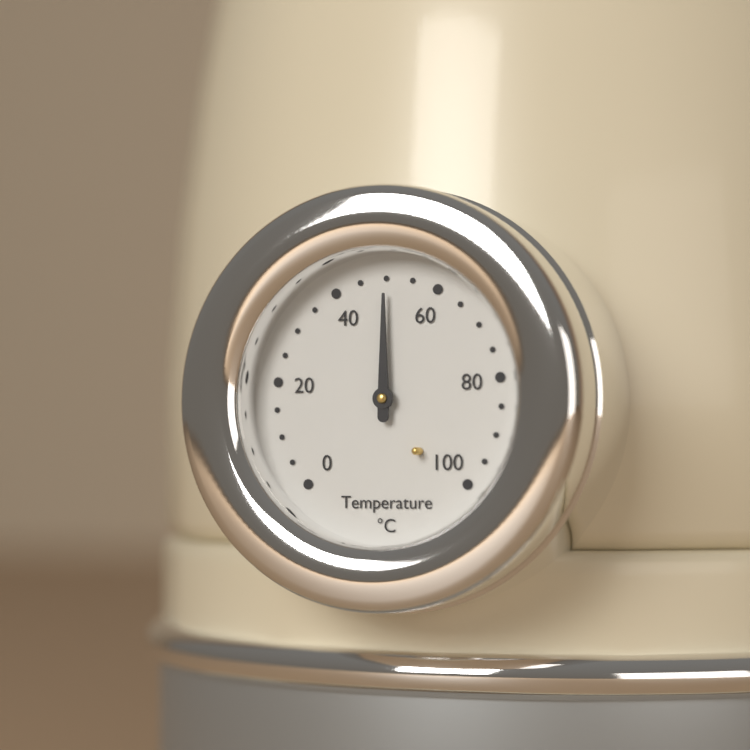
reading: 50 °C
